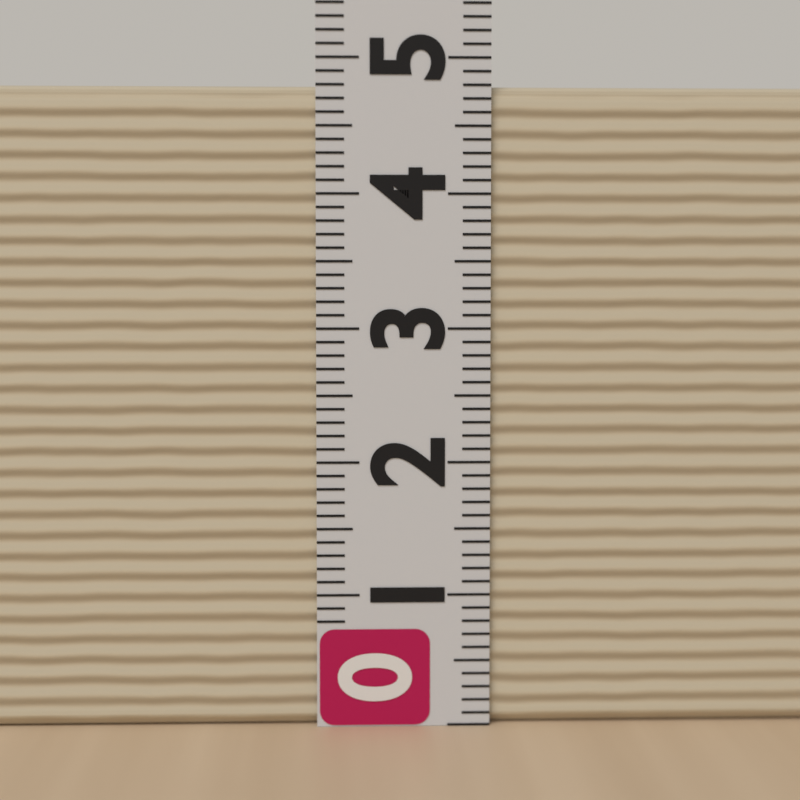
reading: 4.8 (no unit)
